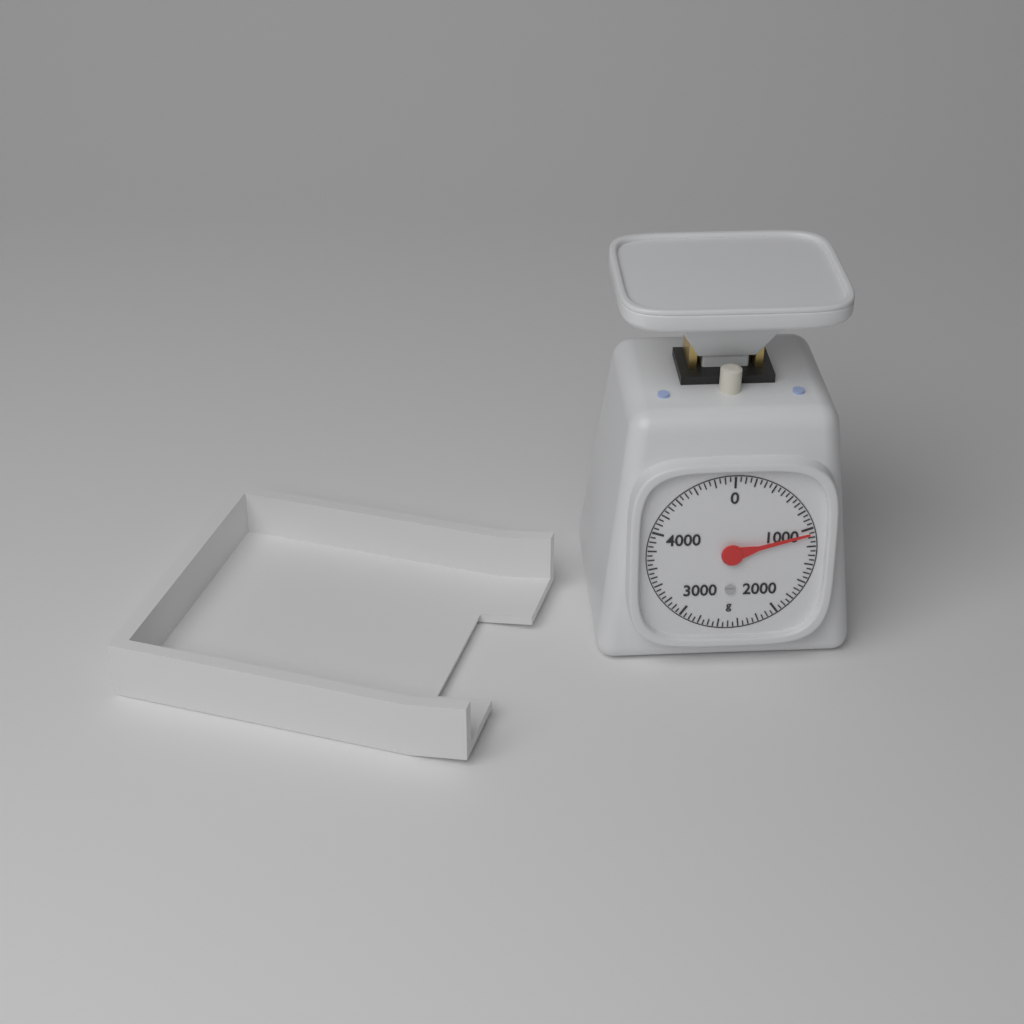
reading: 1050 g
